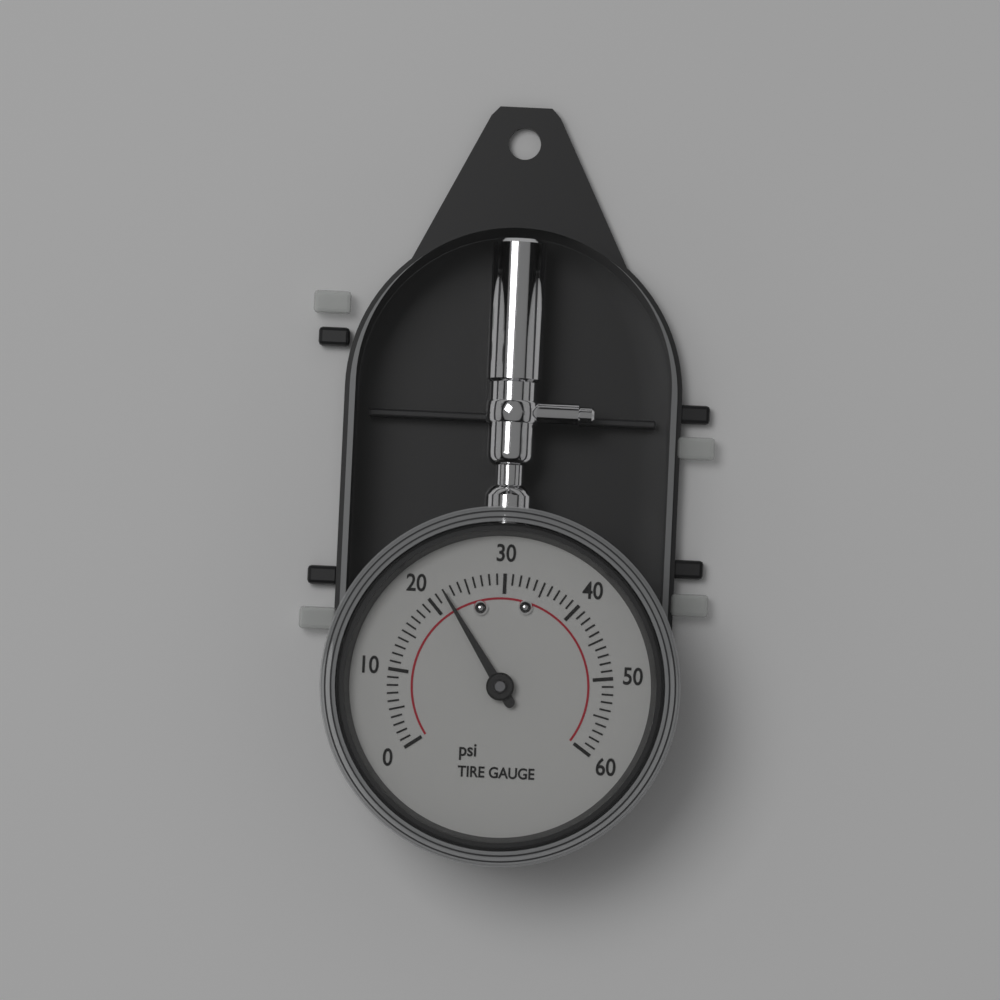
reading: 22 psi
